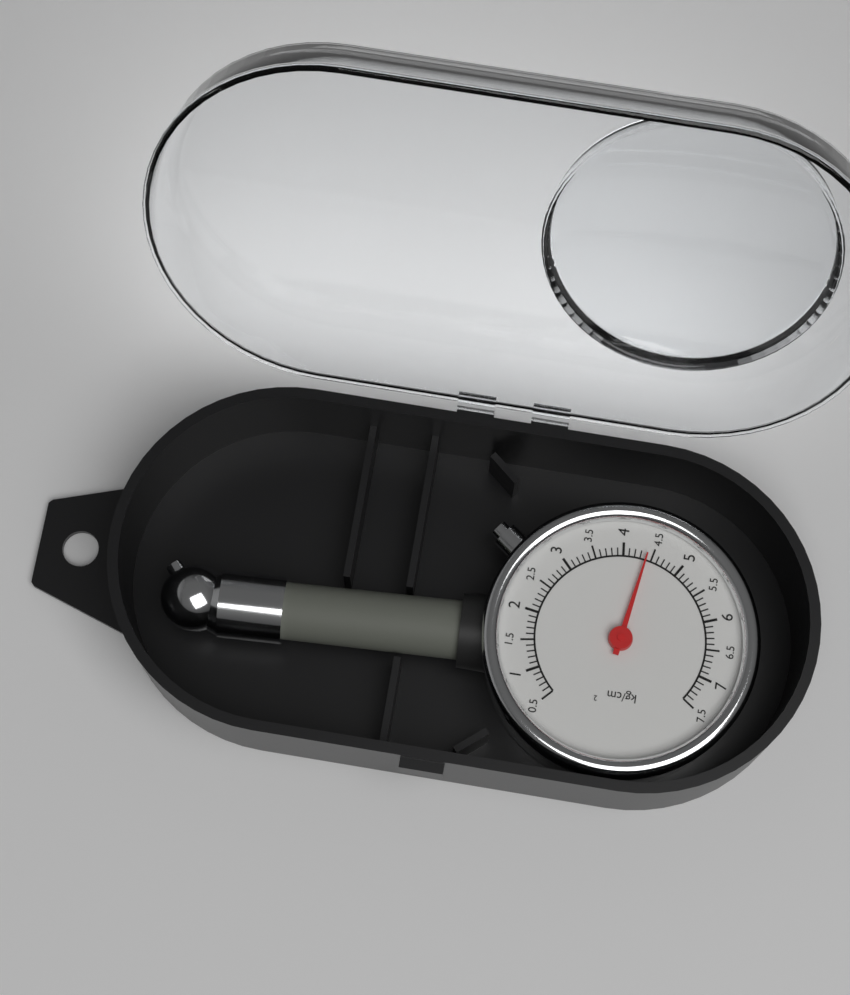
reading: 4.4 kg/cm²
